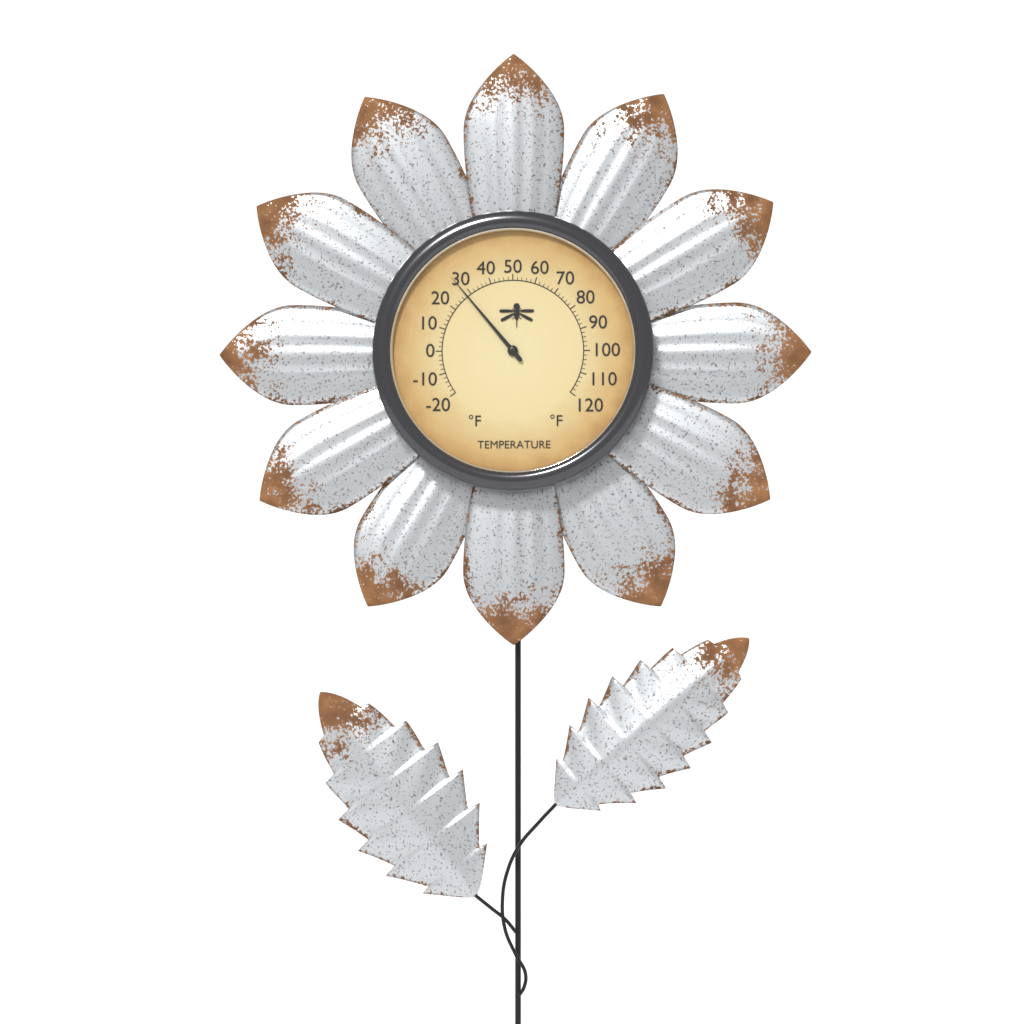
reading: 28 °F
